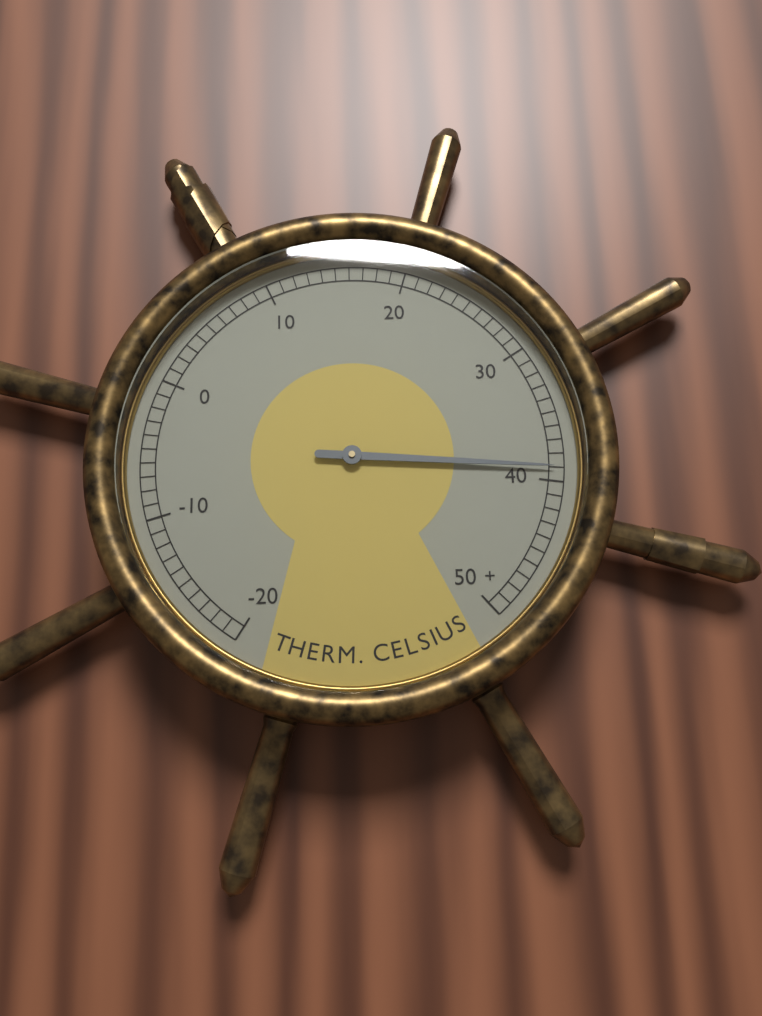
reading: 39 °C
